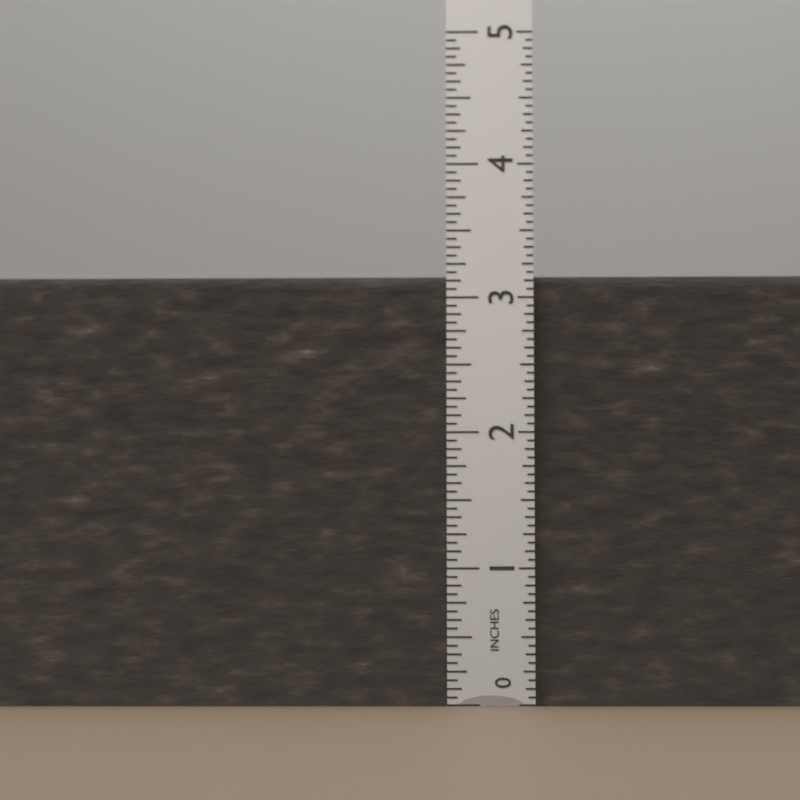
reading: 3.1875 in
